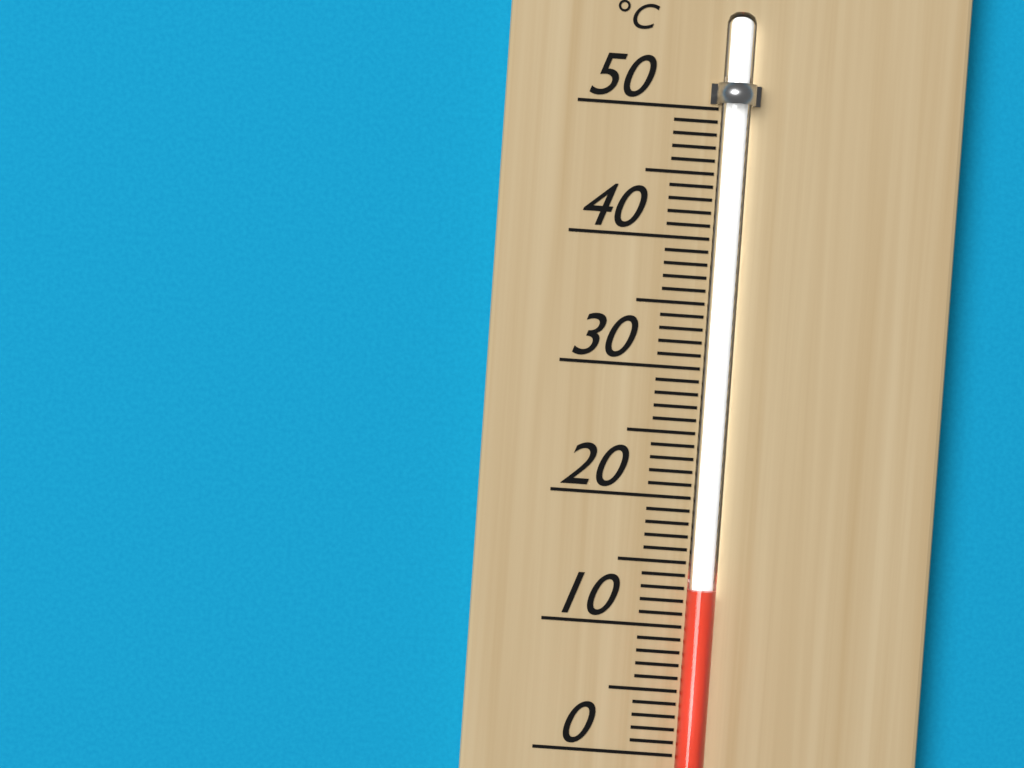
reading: 13 °C
